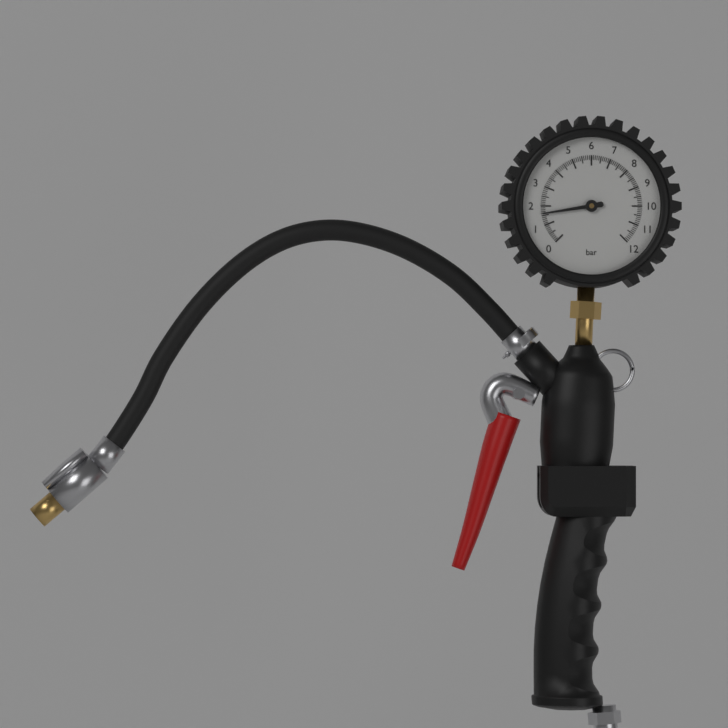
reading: 1.6 bar
